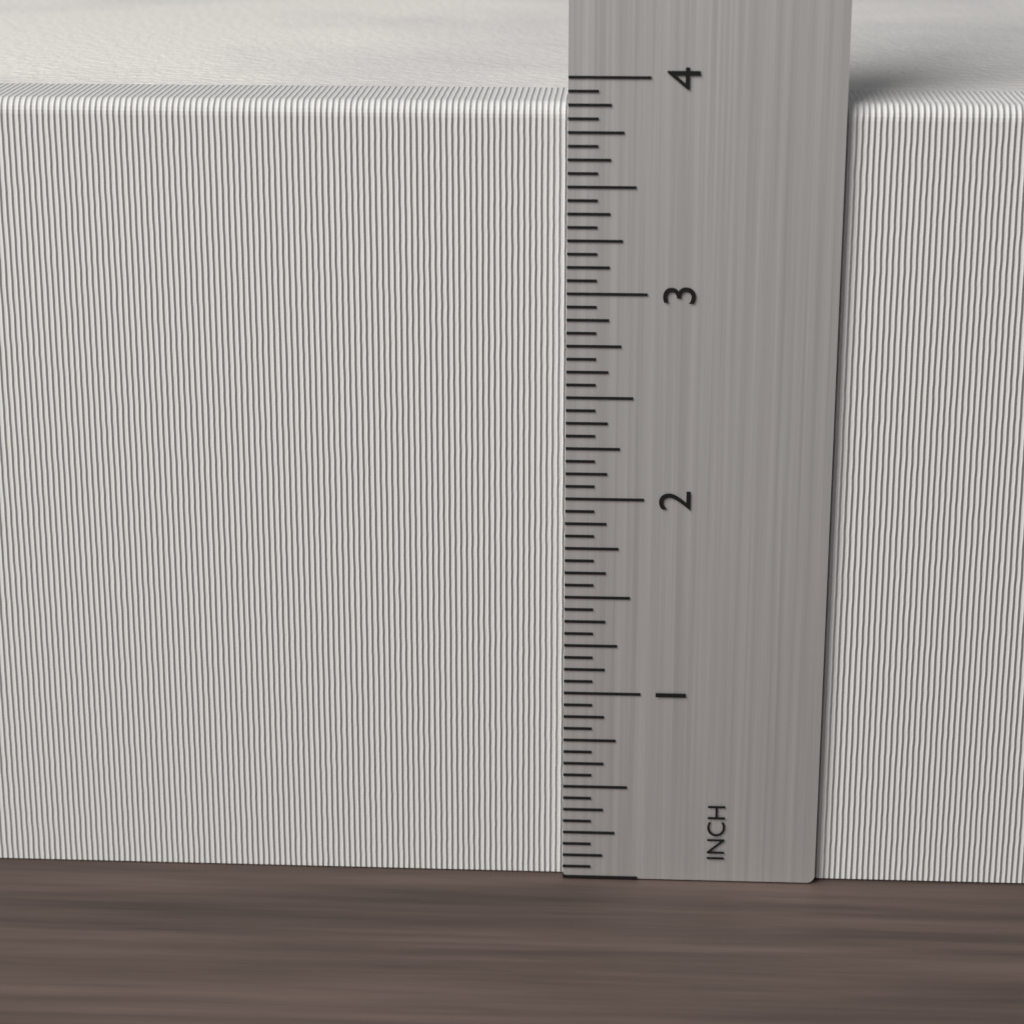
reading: 3.8750 inch
